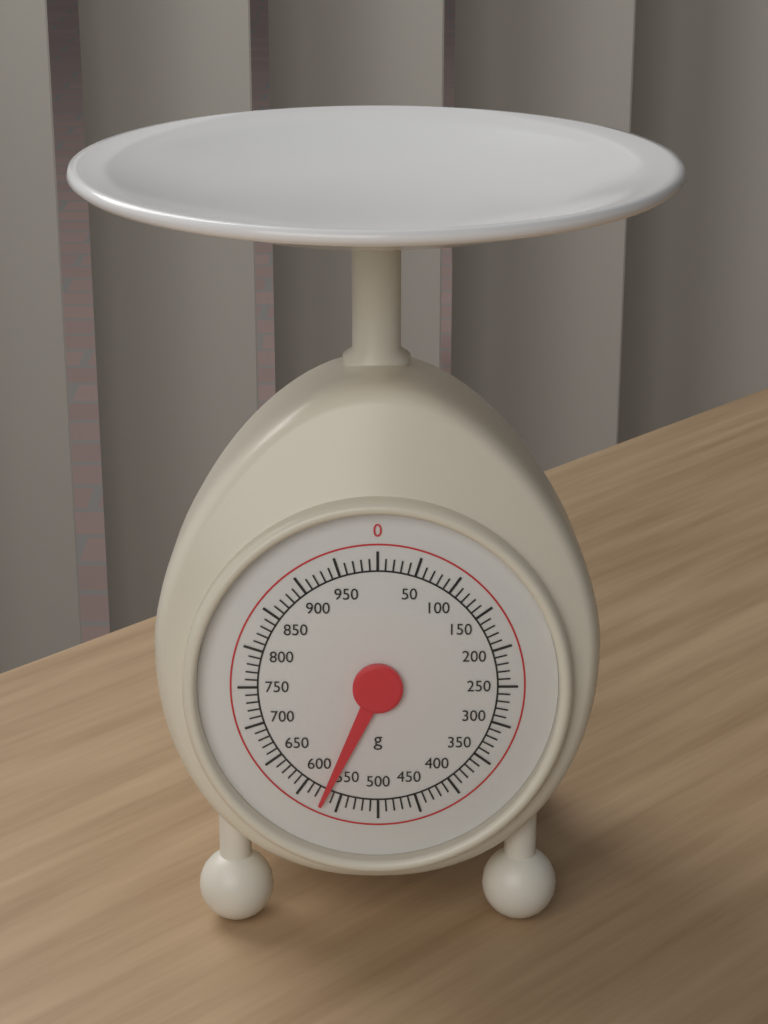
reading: 570 g
